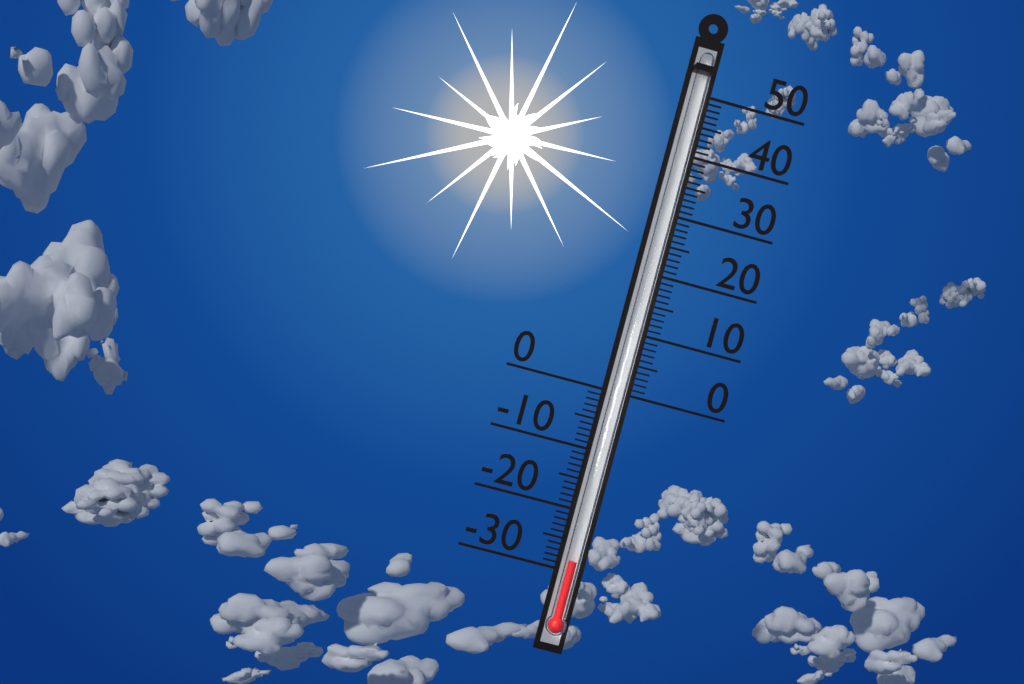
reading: -28 (no unit)
